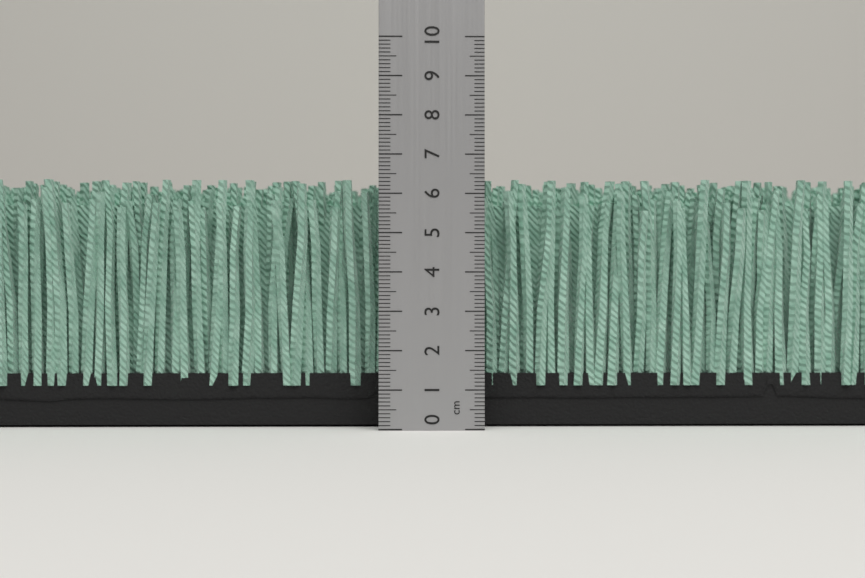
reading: 6.4 cm
